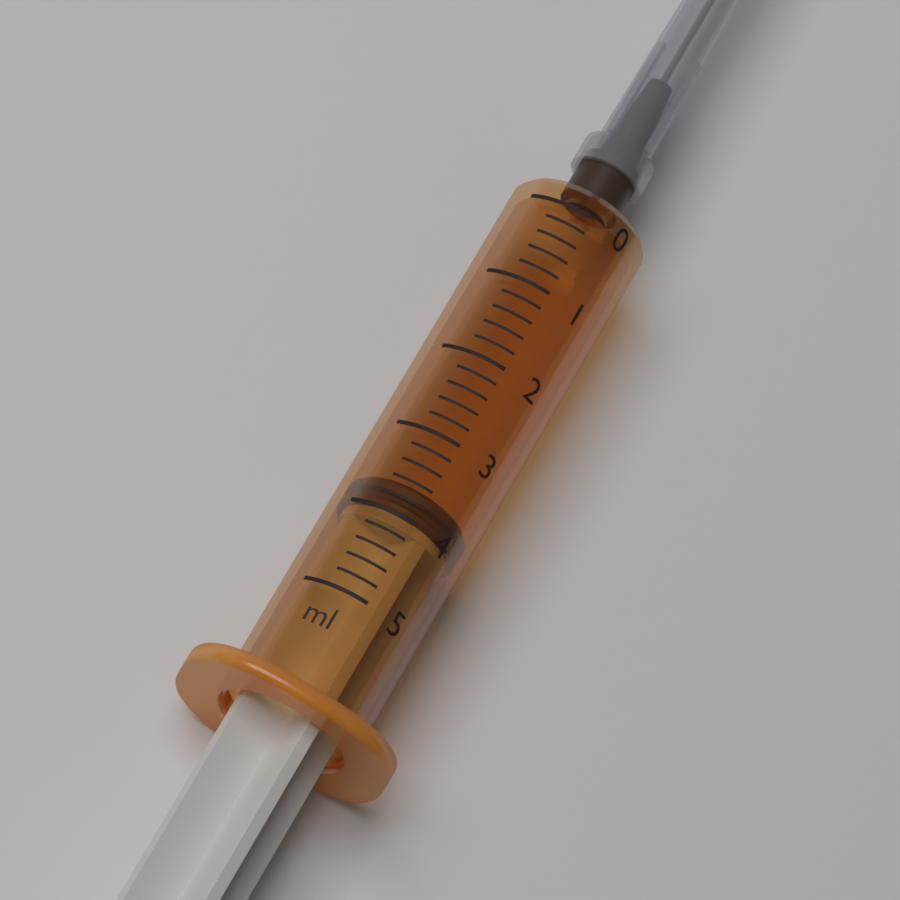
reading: 3.6 ml
